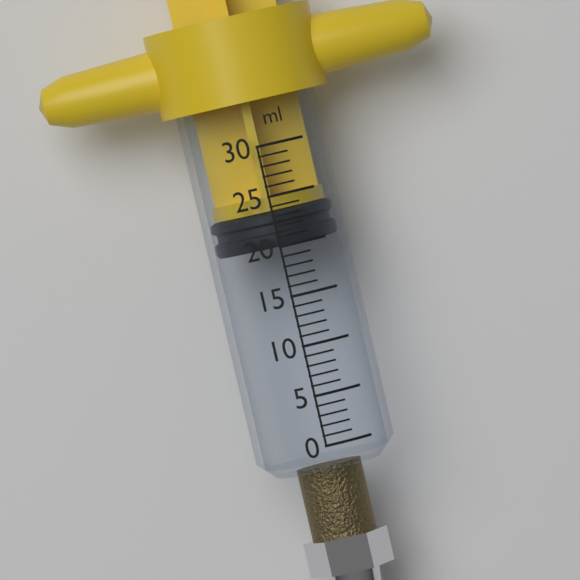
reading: 20 ml
